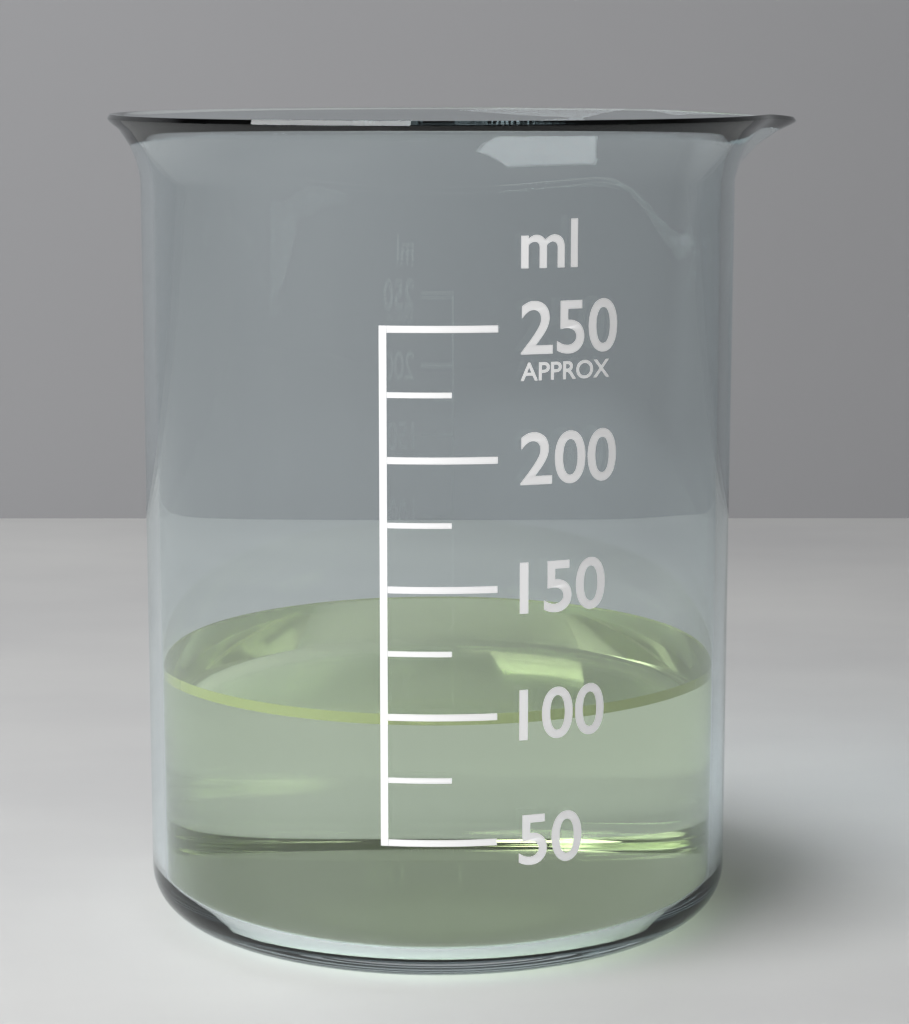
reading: 100 ml
